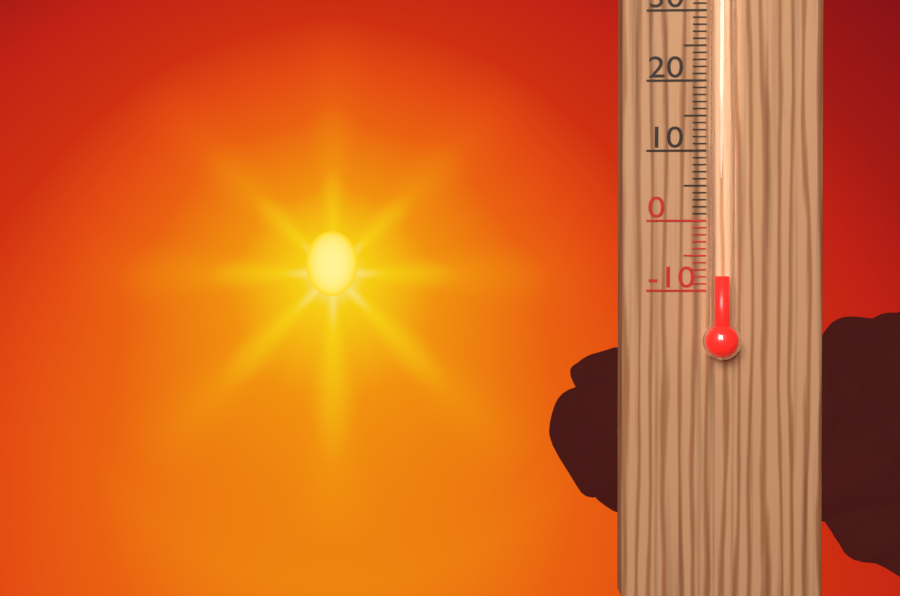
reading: -8 °C
